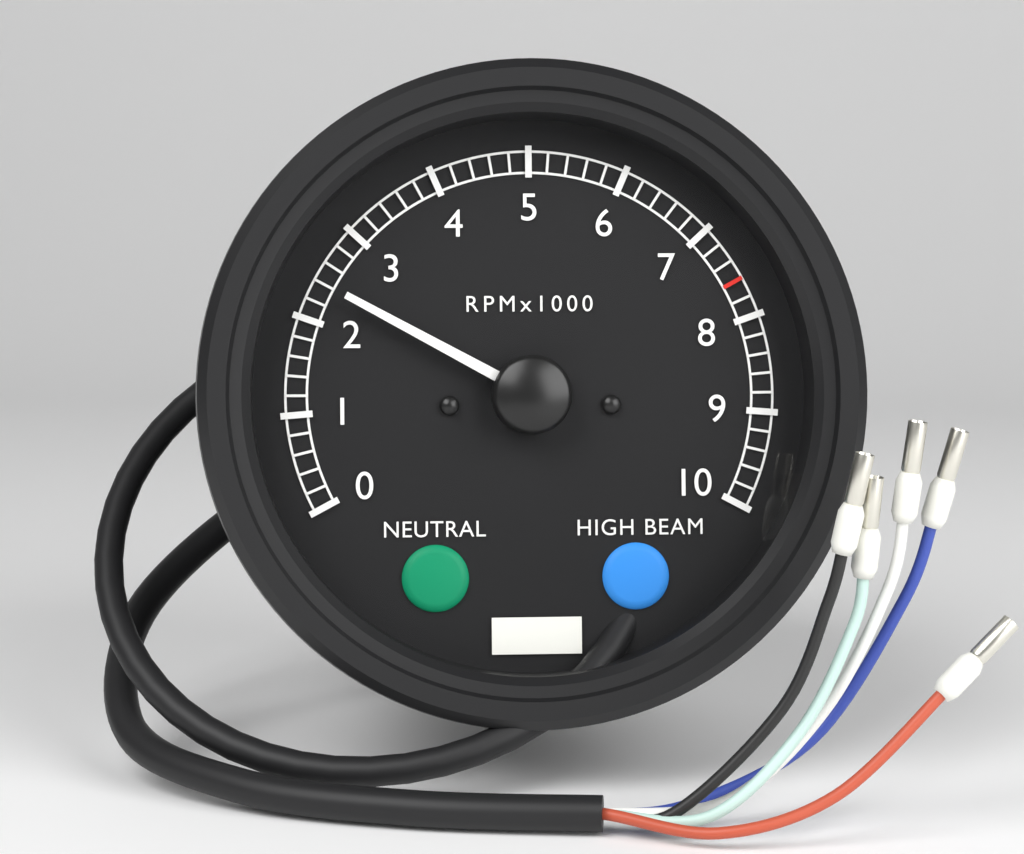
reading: 2400 RPM
